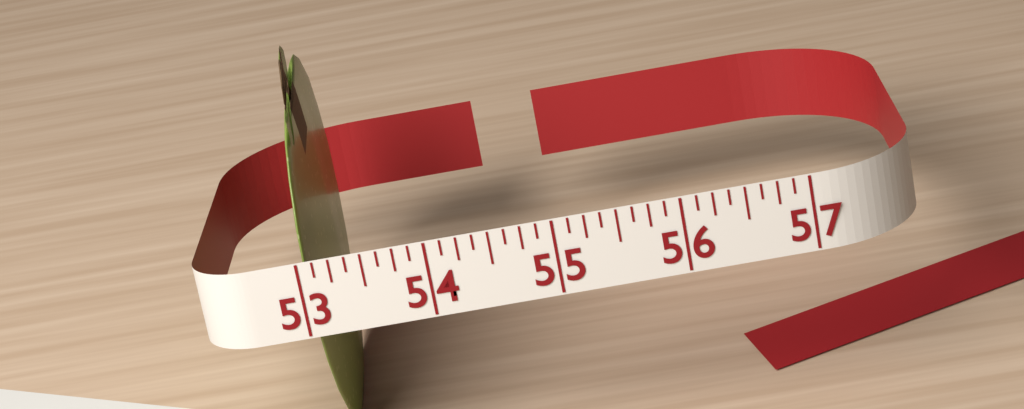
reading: 53.125 (no unit)
